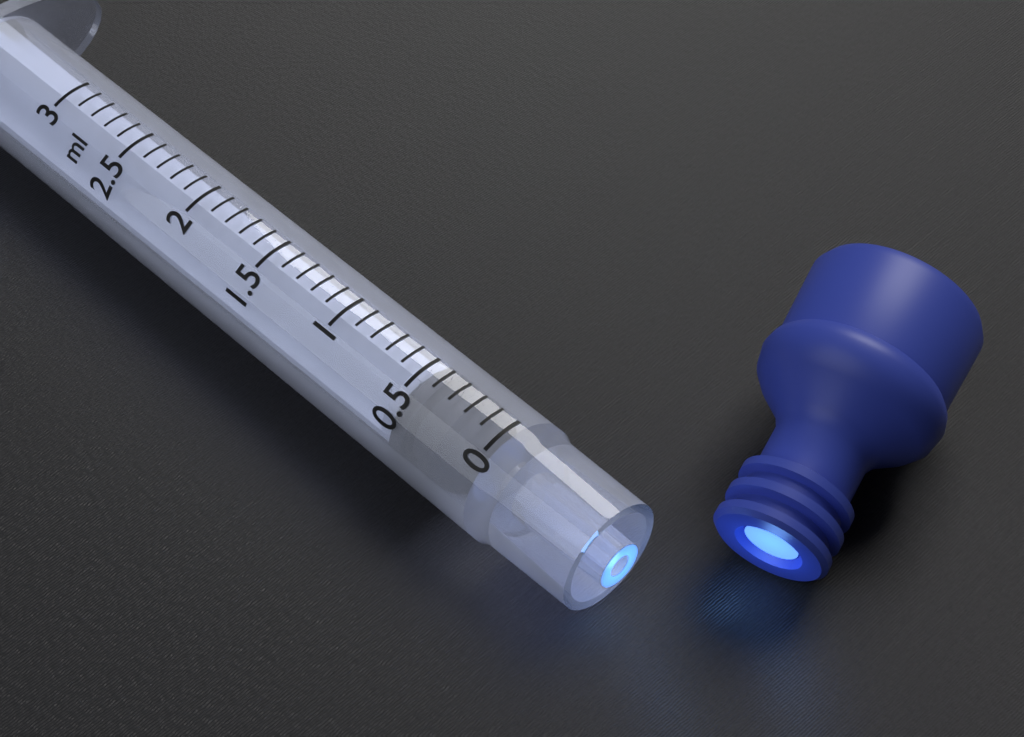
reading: 0.2 ml
